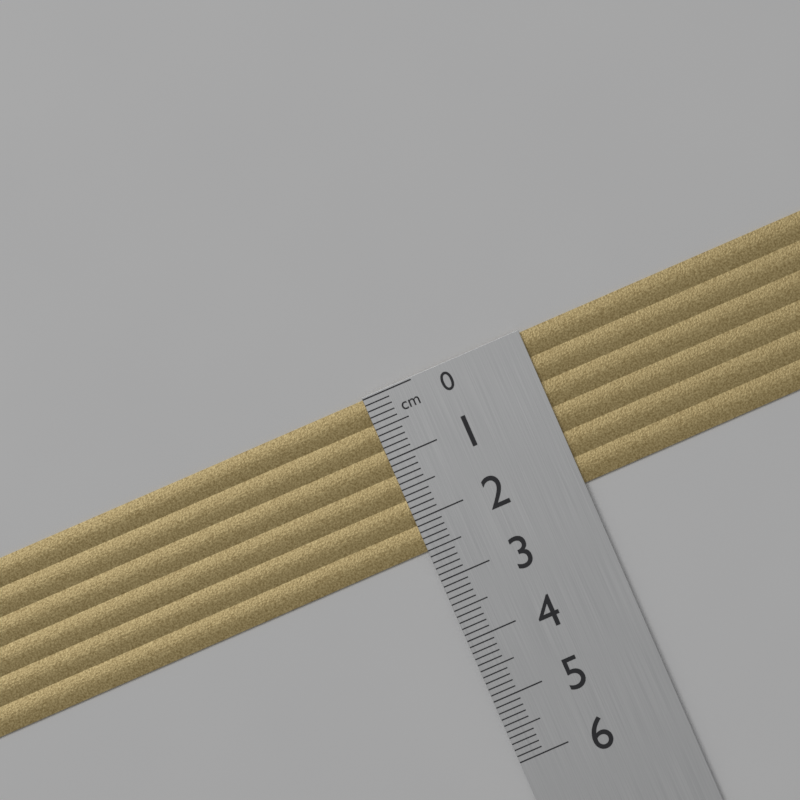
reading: 2.5 cm
